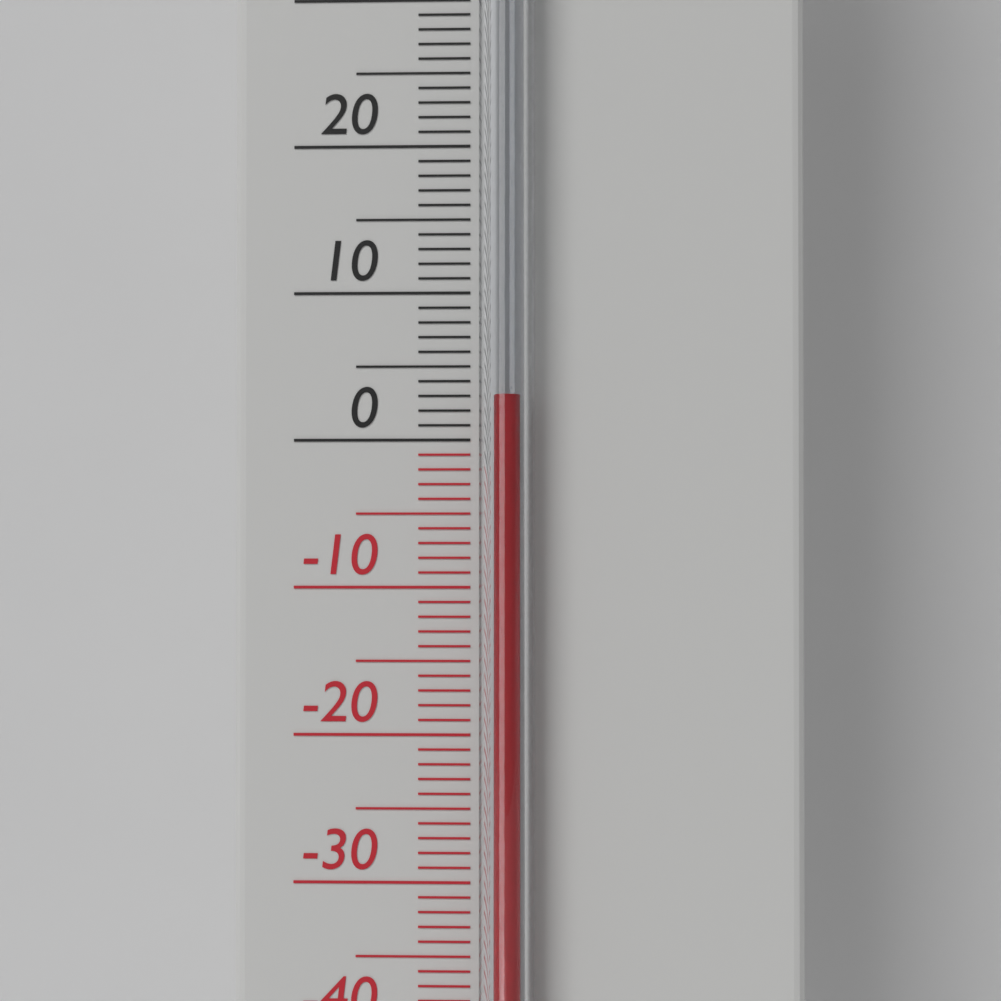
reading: 3 °C
